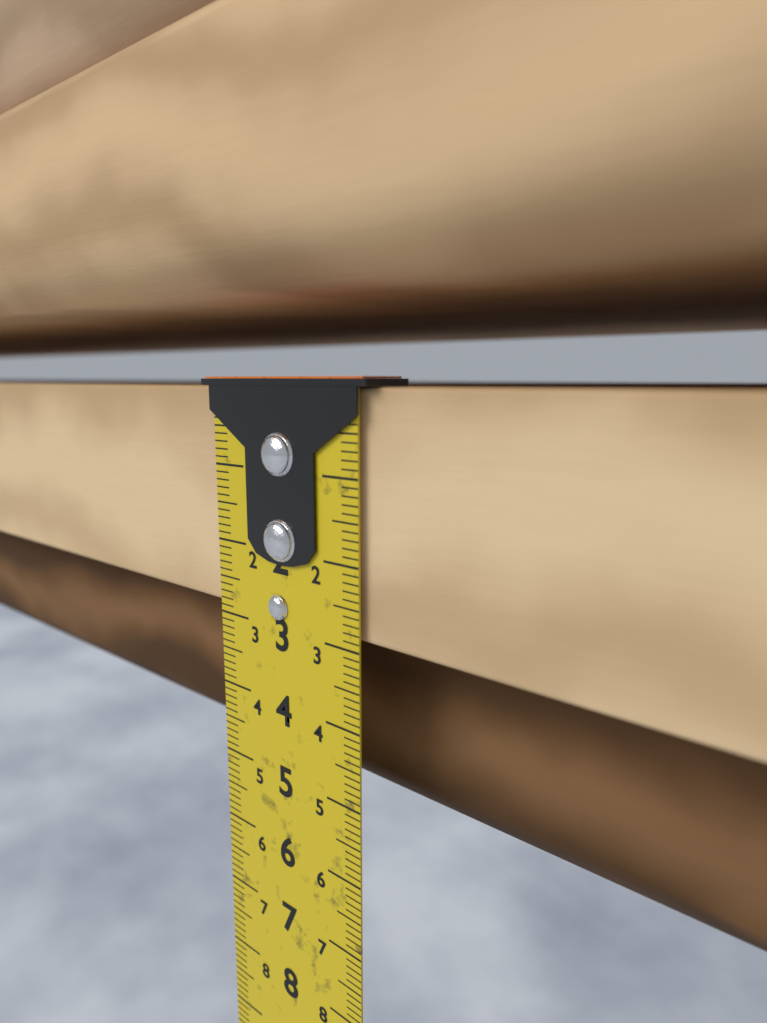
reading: 2.9 cm
